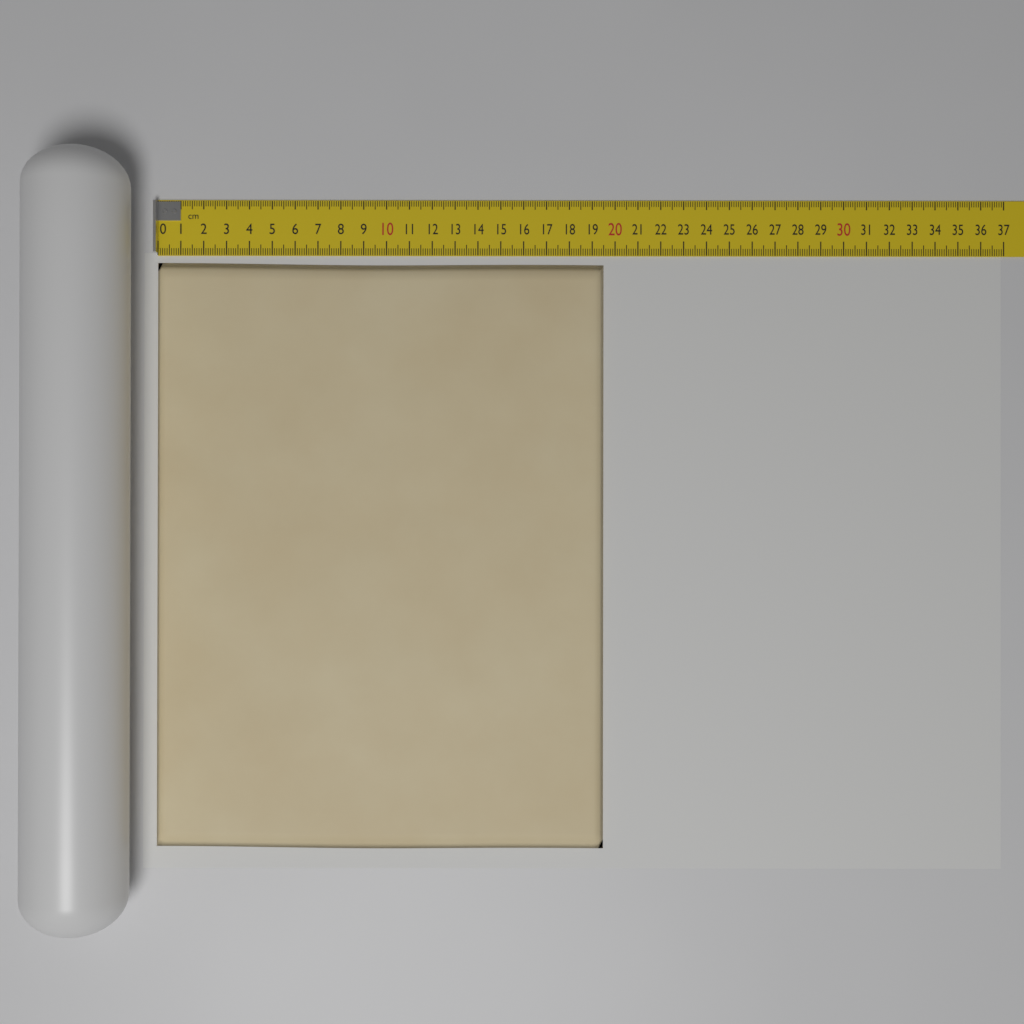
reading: 19.5 cm
